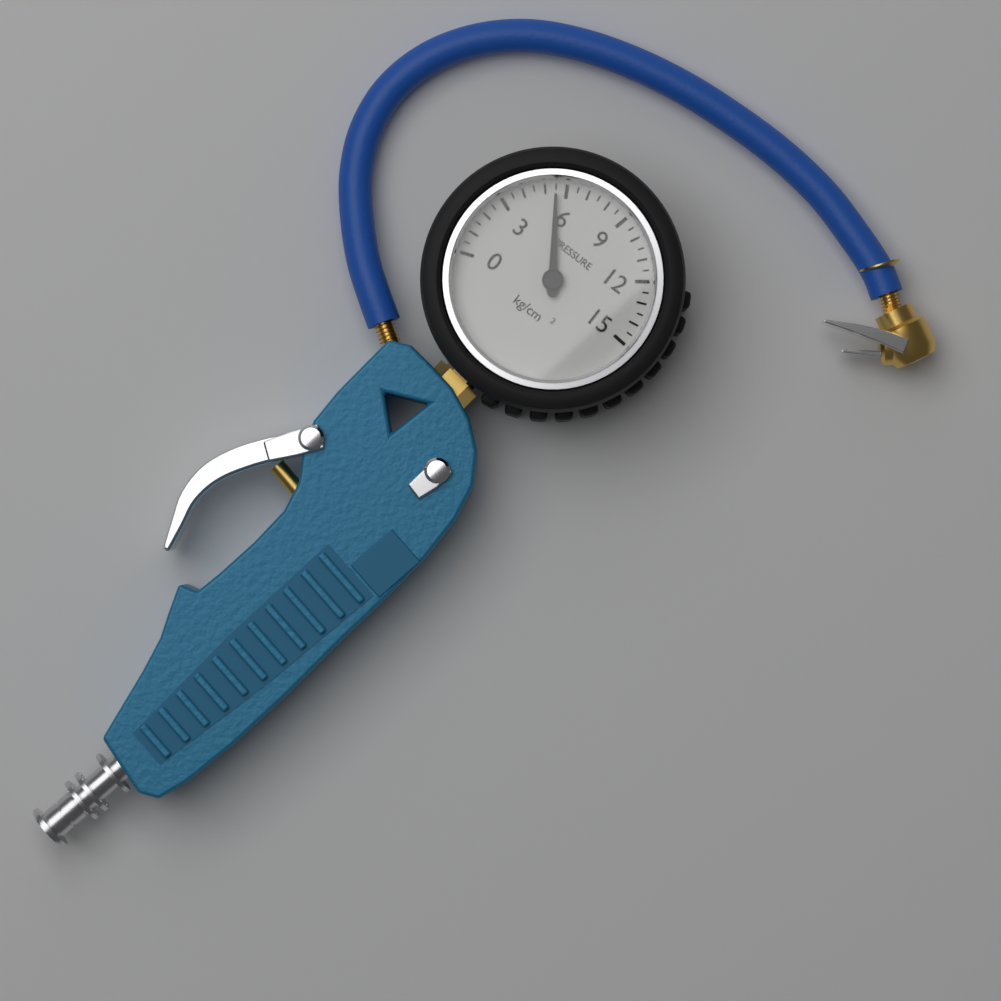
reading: 5.5 kg/cm²
